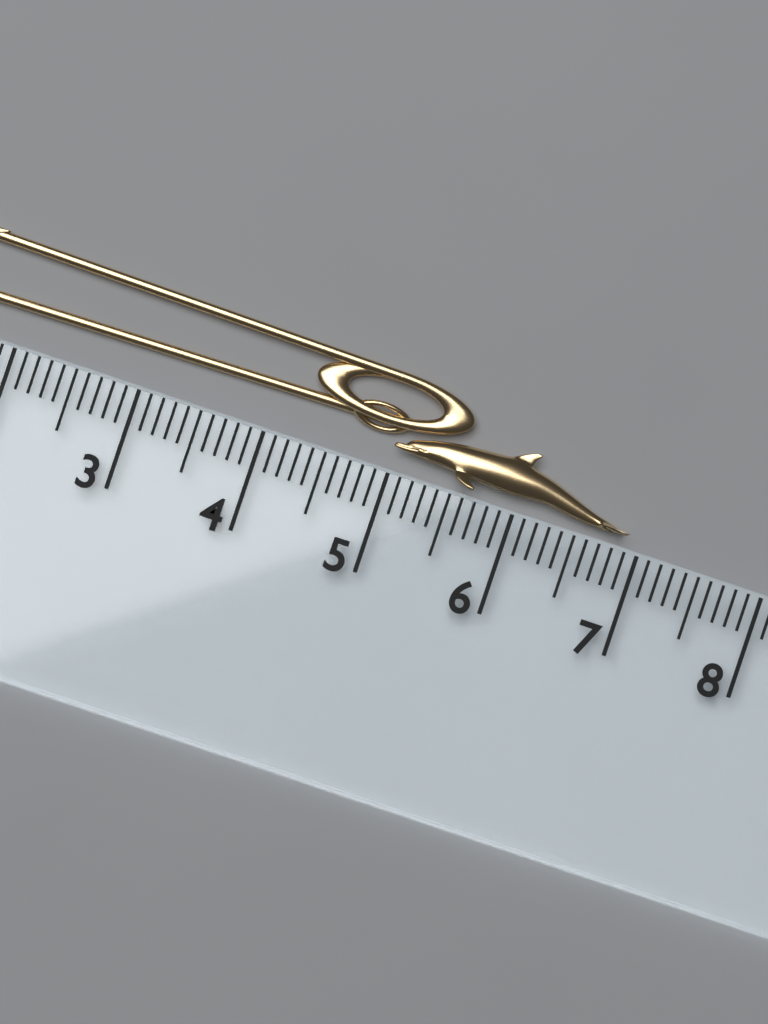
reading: 6.9 cm
